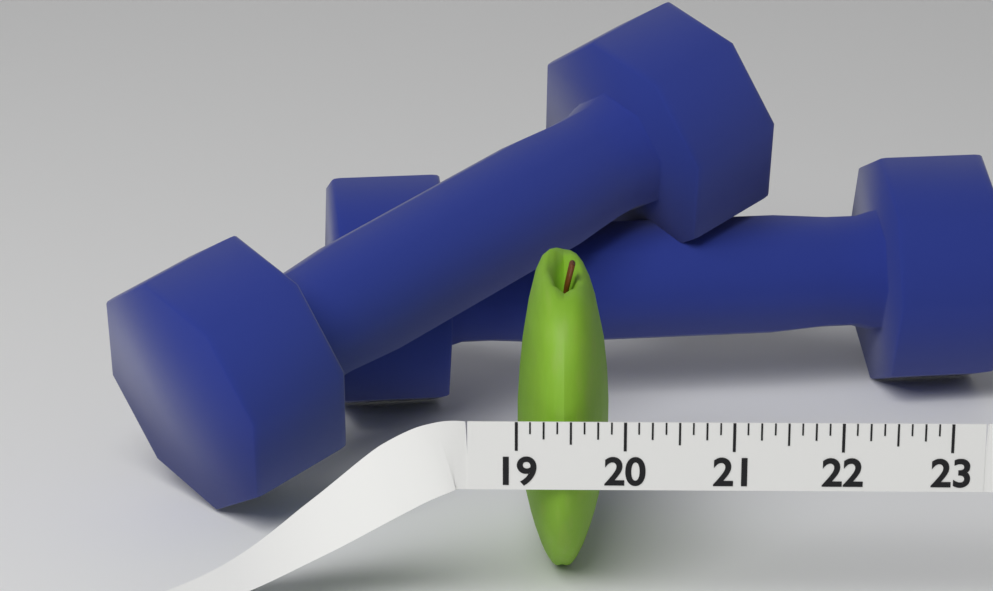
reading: 19.875 (no unit)
